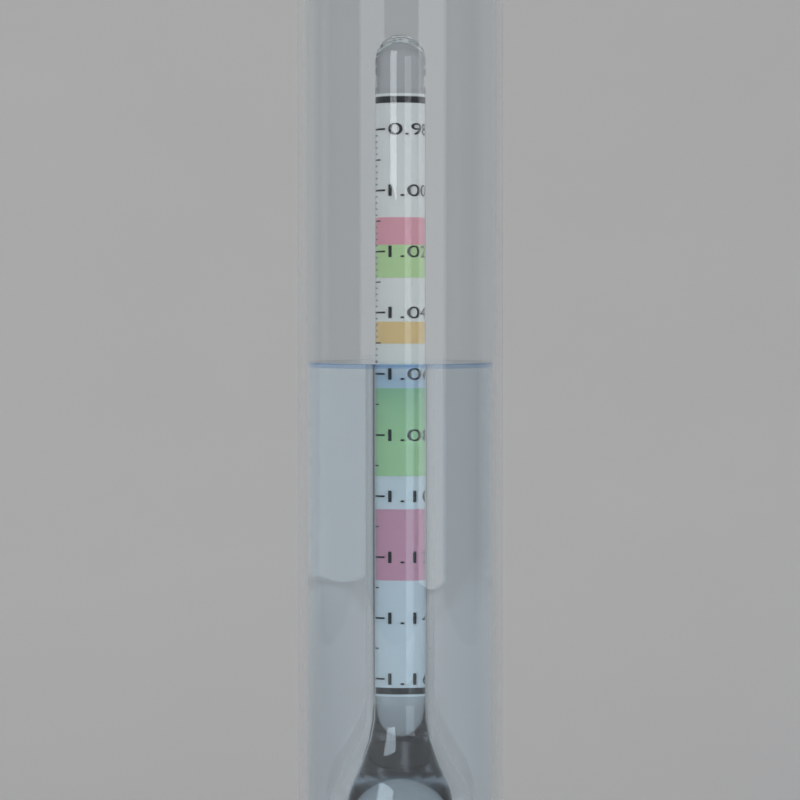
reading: 1.056 (no unit)
